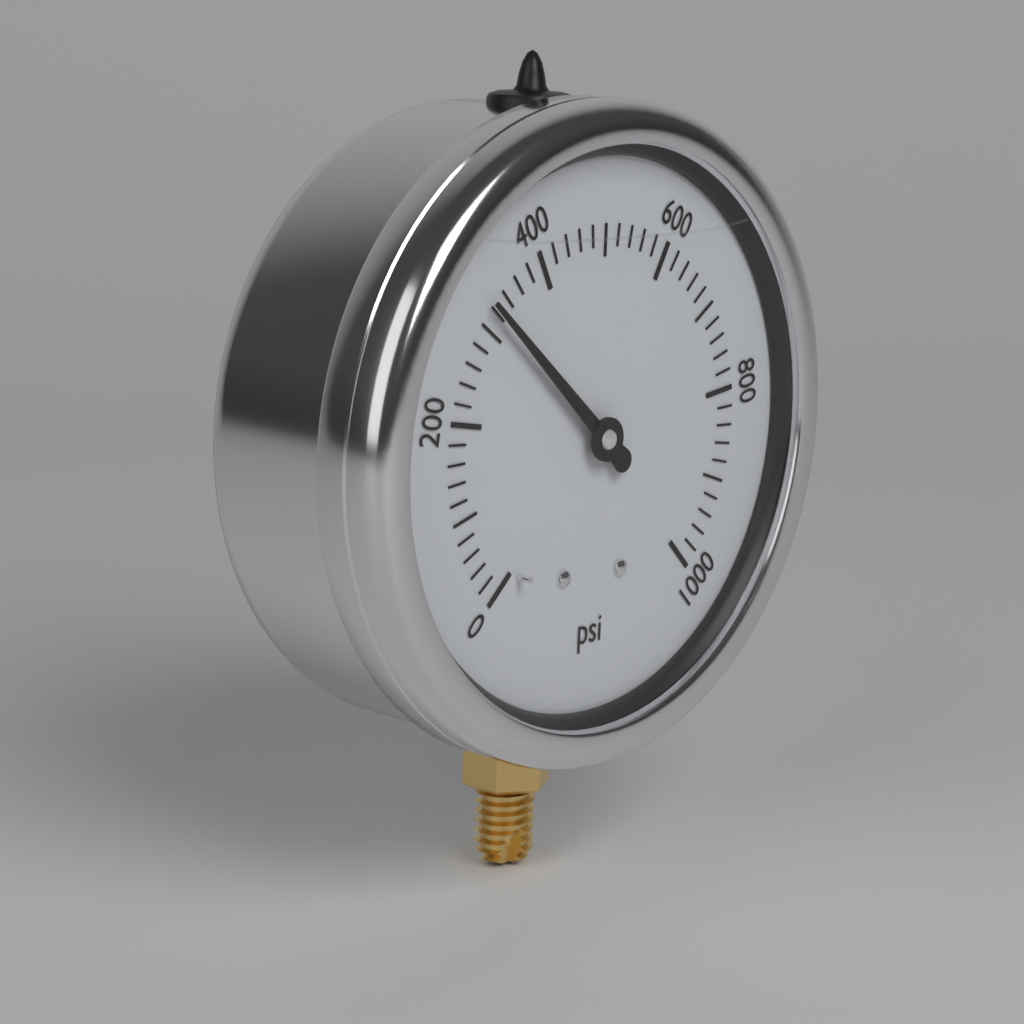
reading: 320 psi
